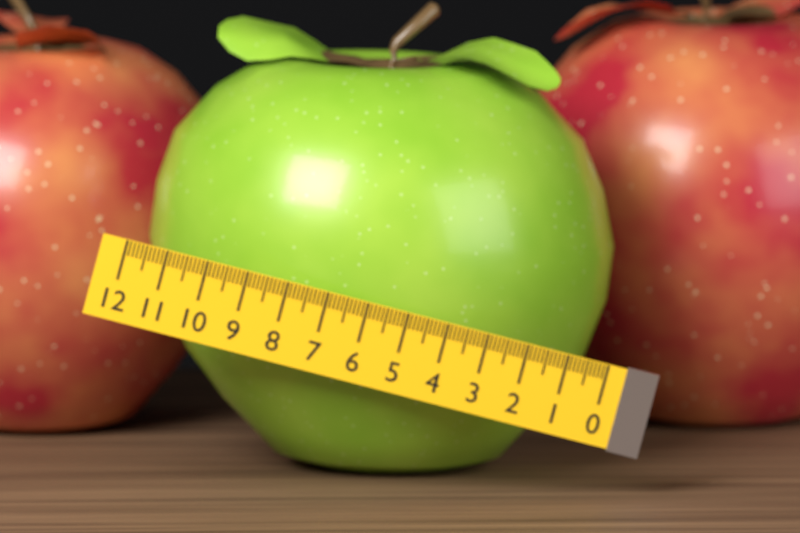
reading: 11.4 (no unit)
